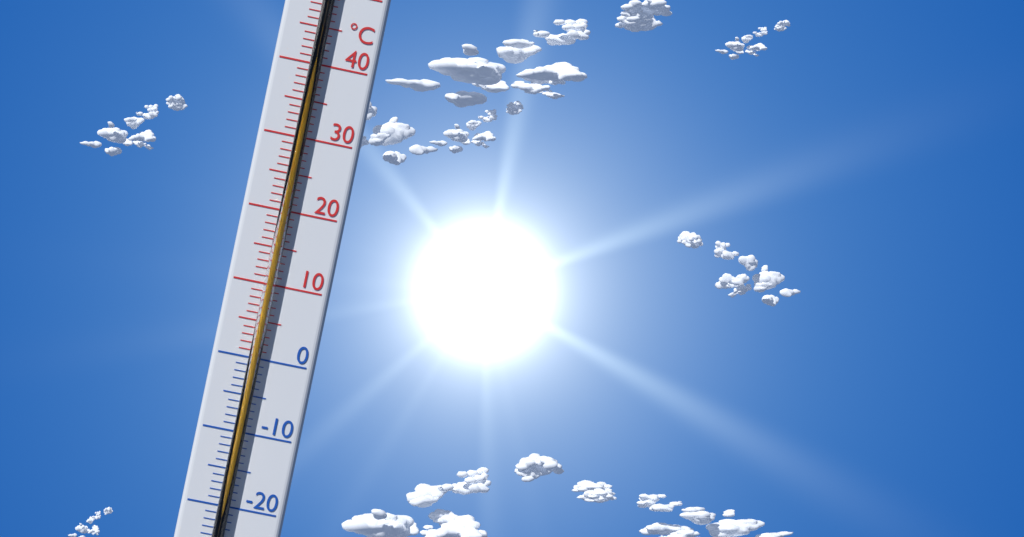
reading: 41 °C
